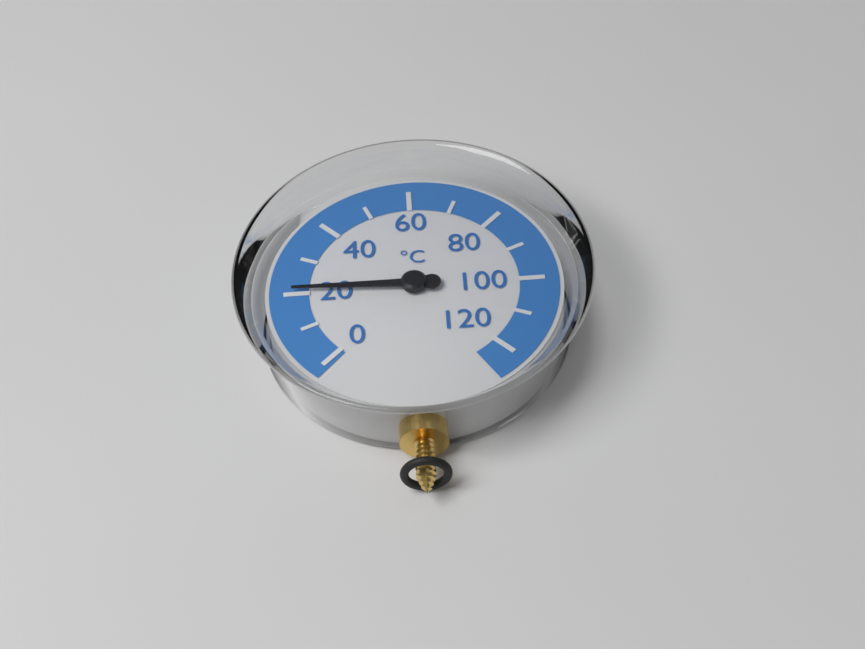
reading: 21 °C
